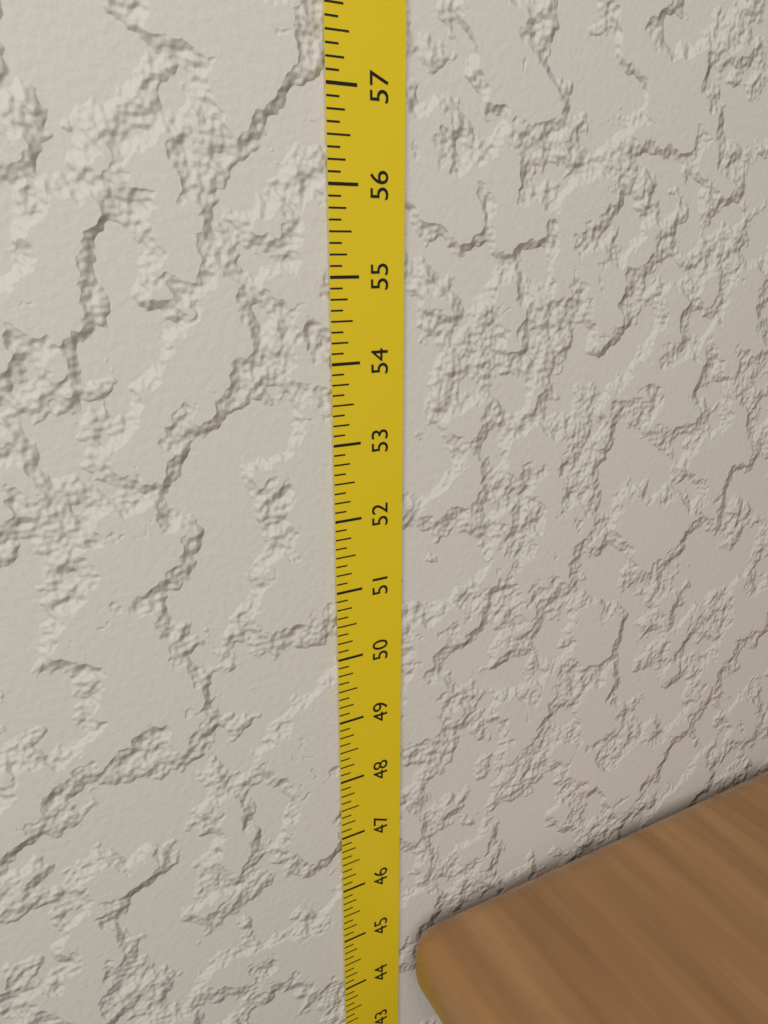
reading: 45.000 in
